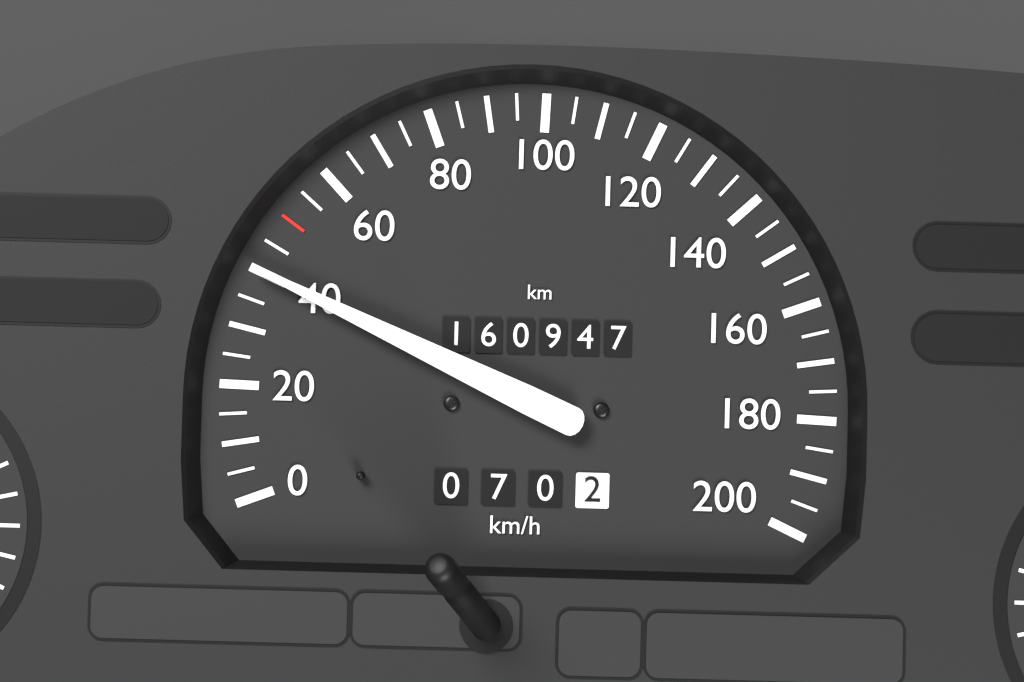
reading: 40 km/h
